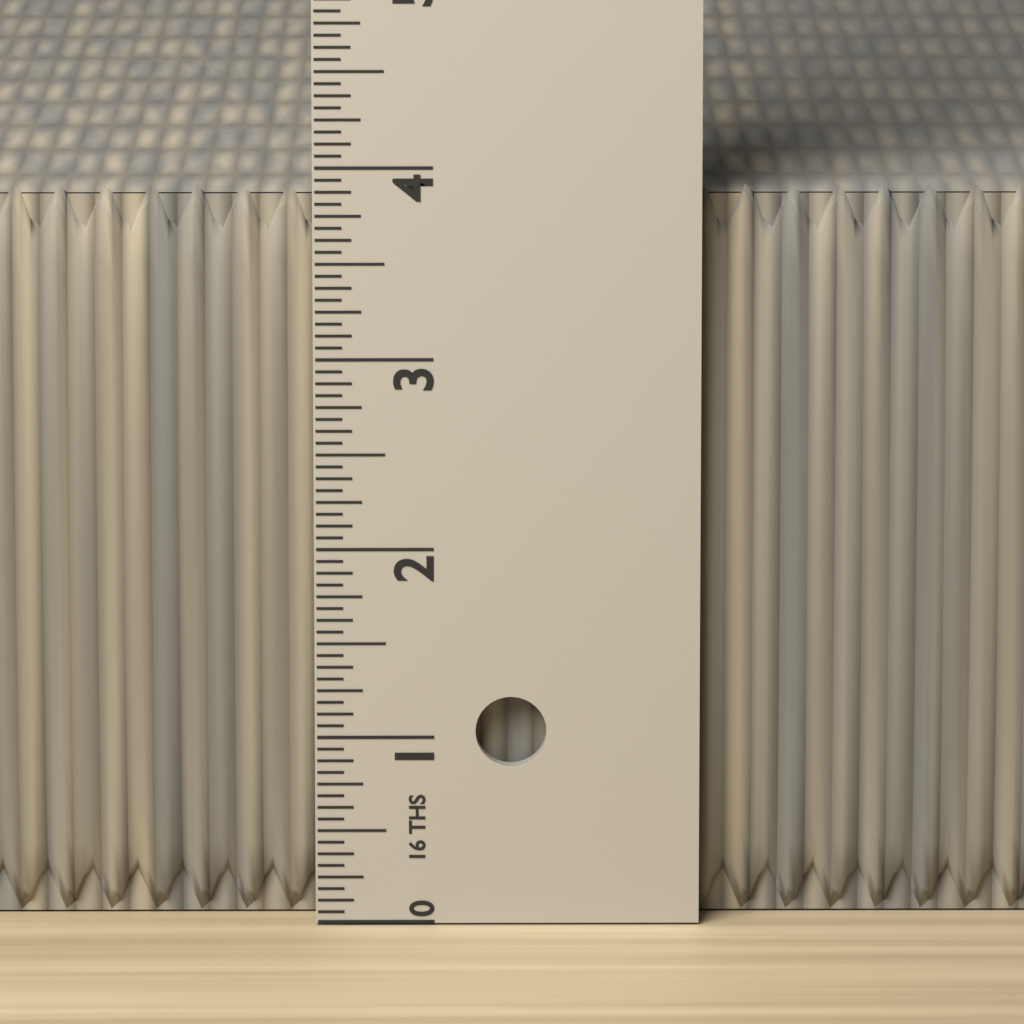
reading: 3.8750 in
